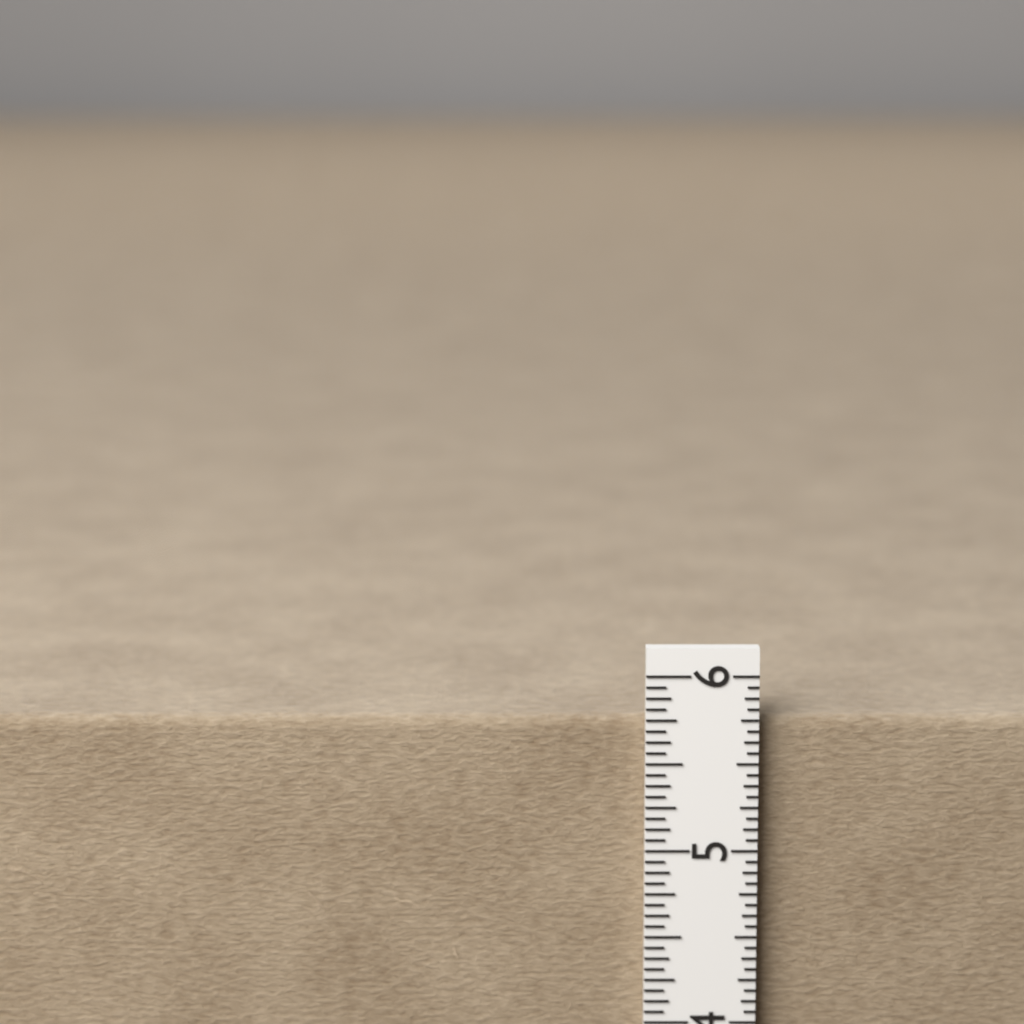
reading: 5.7500 in
